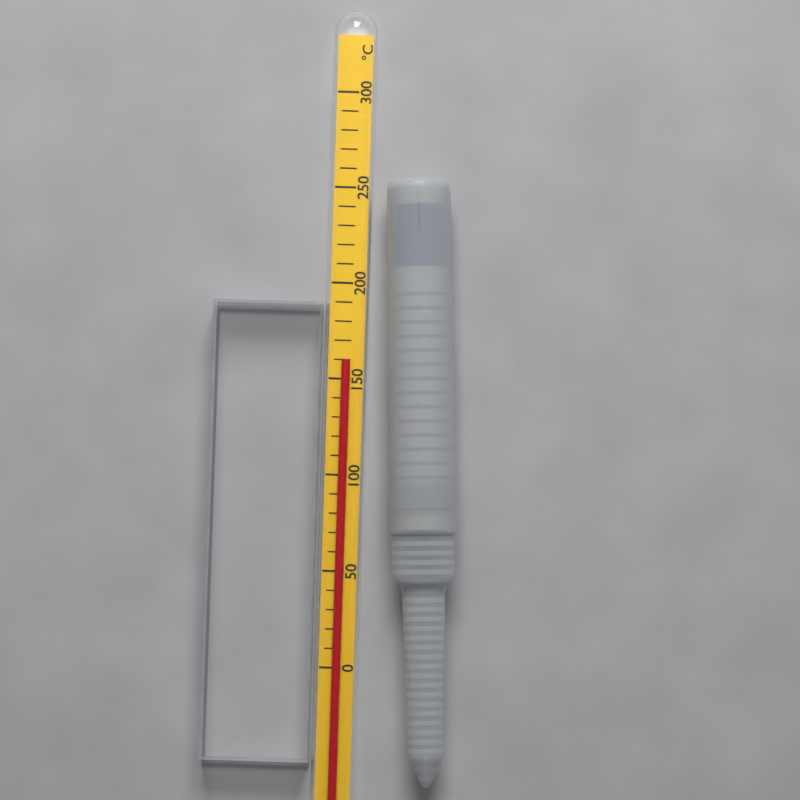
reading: 160 °C
